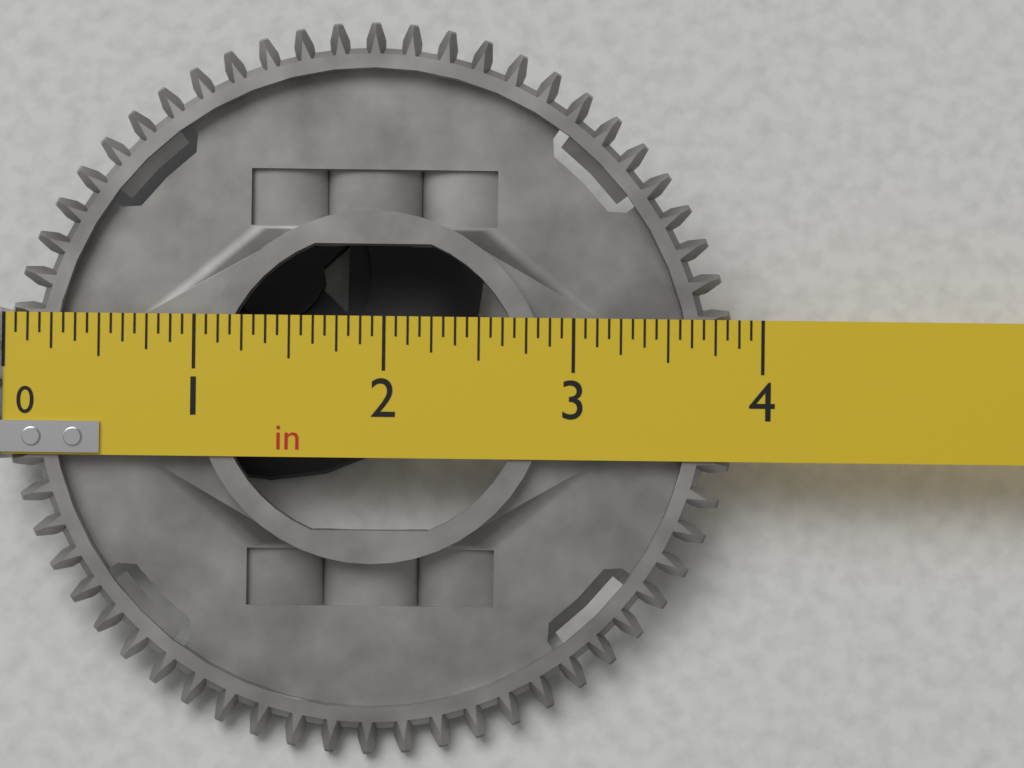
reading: 3.8750 in
